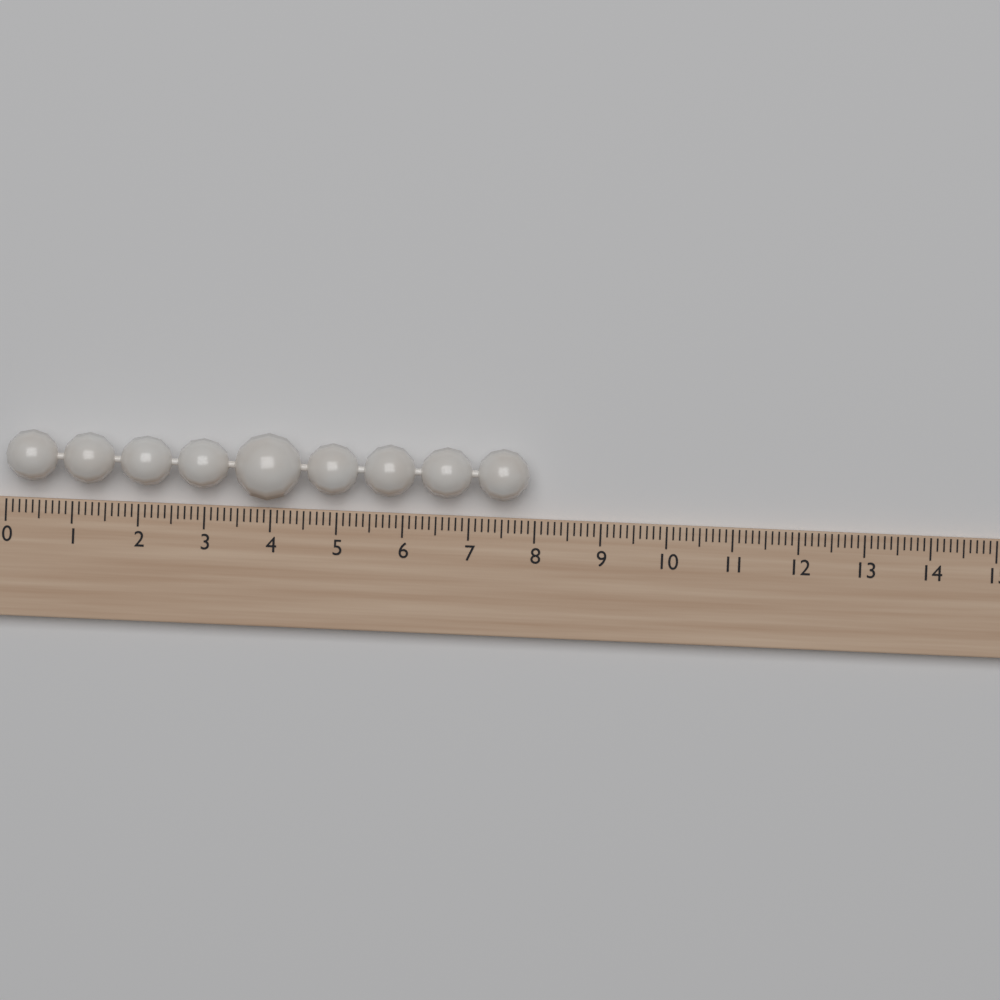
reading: 7.9 (no unit)
